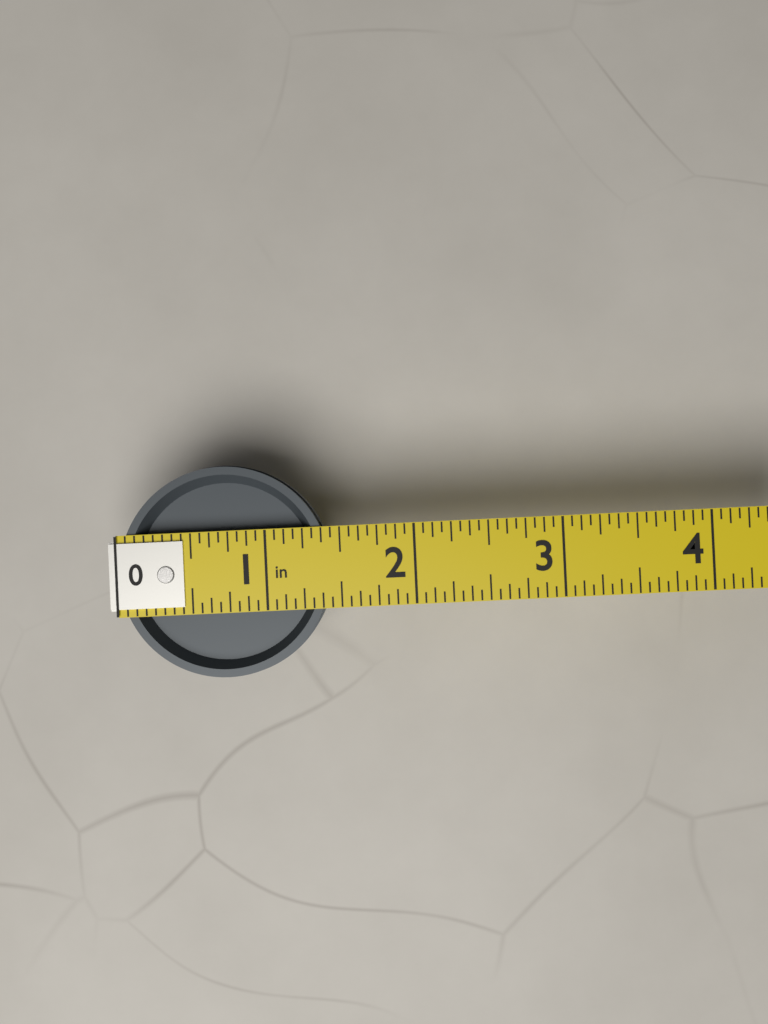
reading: 1.4375 in
